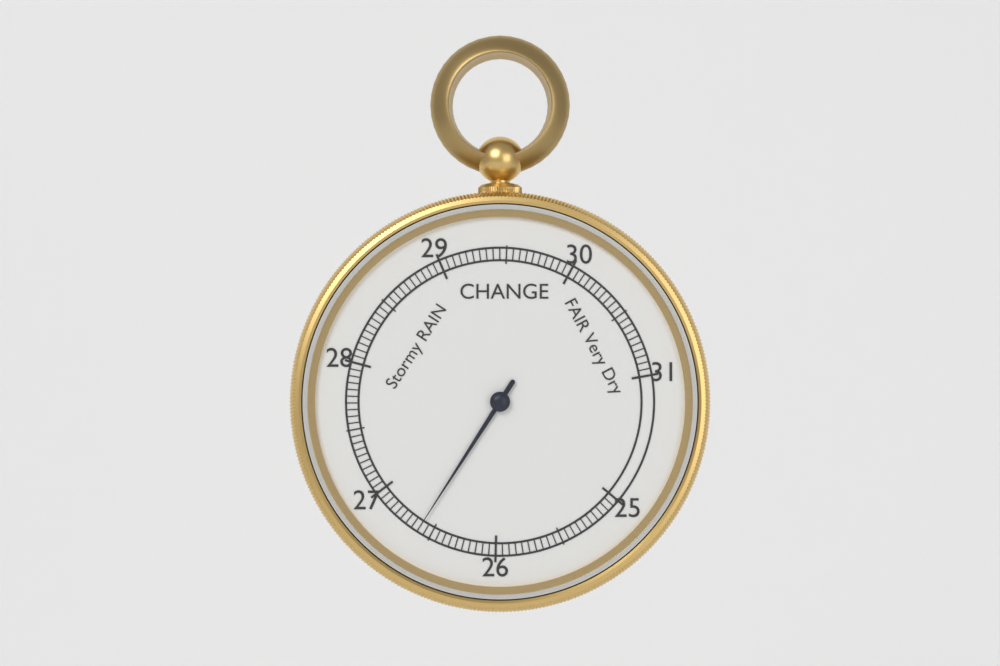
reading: 26.60 inHg
